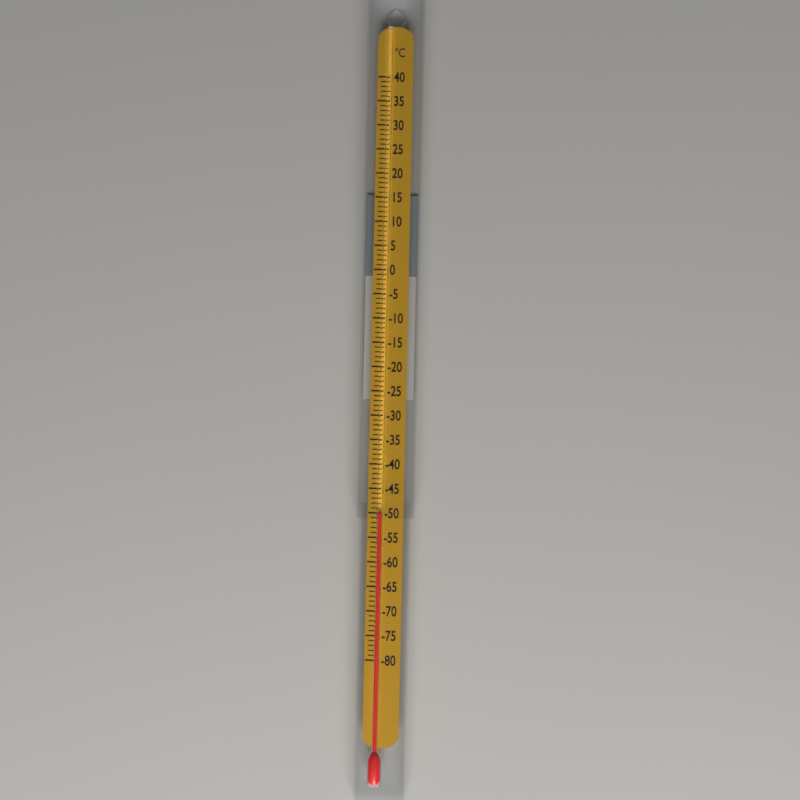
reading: -50 °C
